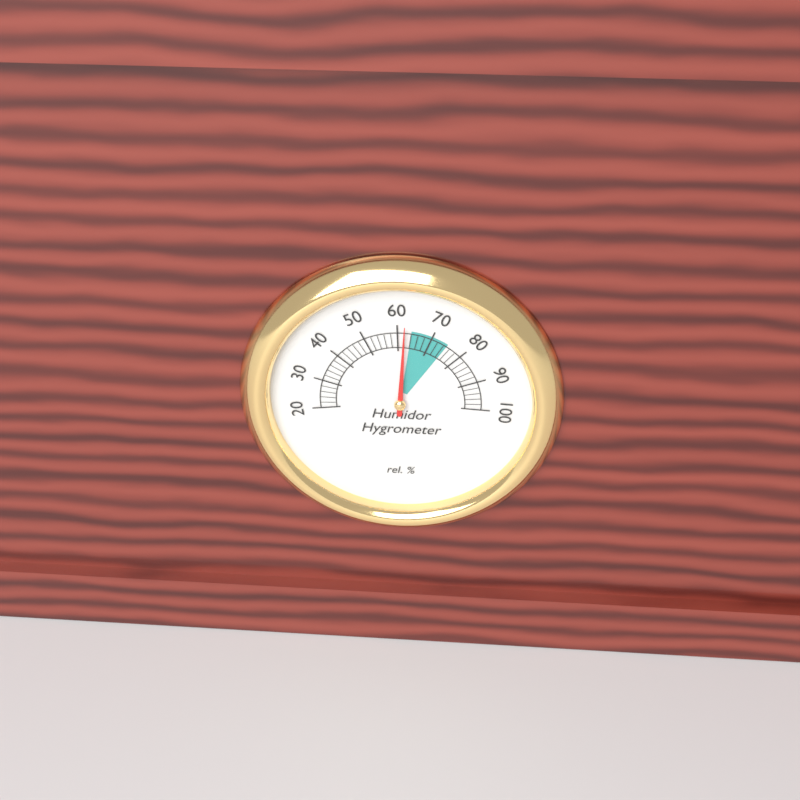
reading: 62 %
